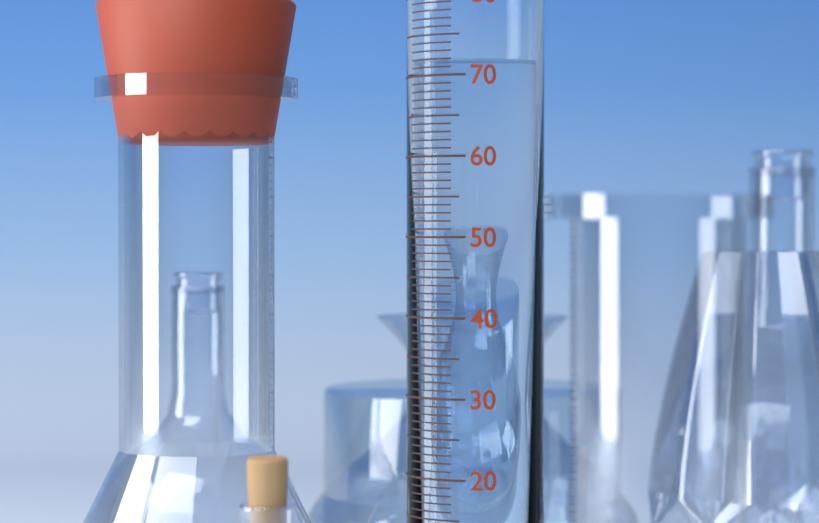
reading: 72 ml
